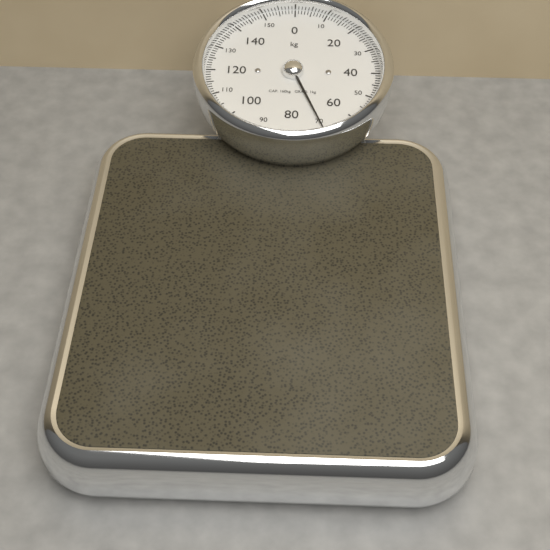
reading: 70 kg
